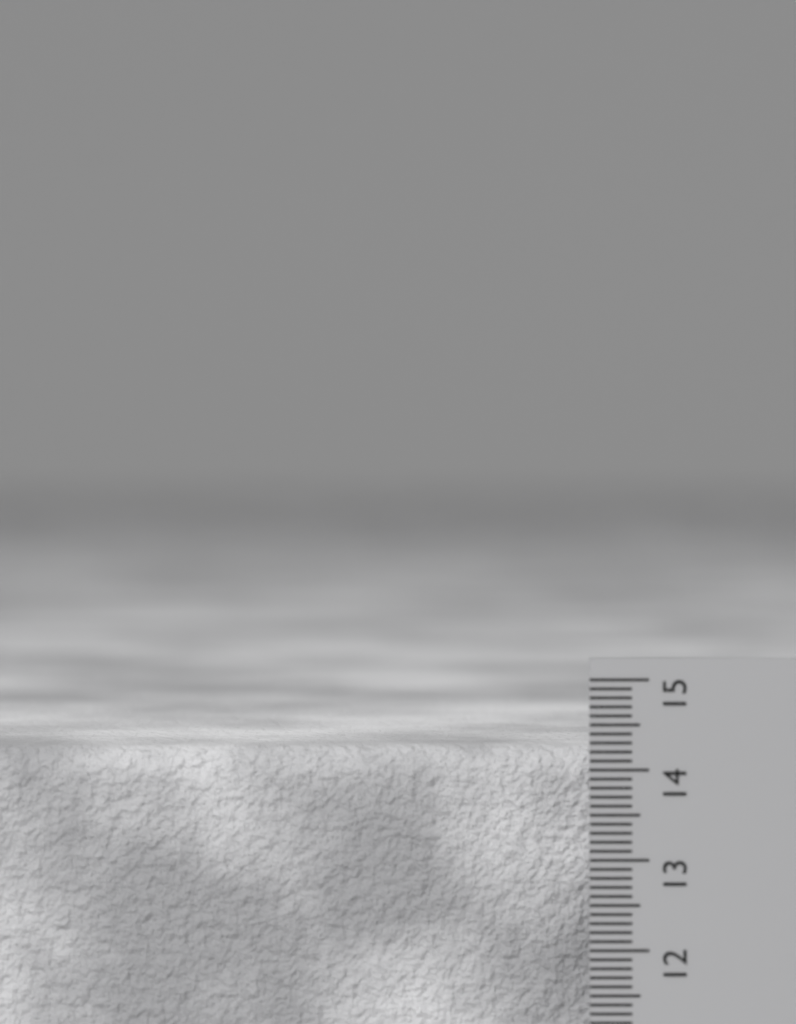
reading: 14.2 cm
